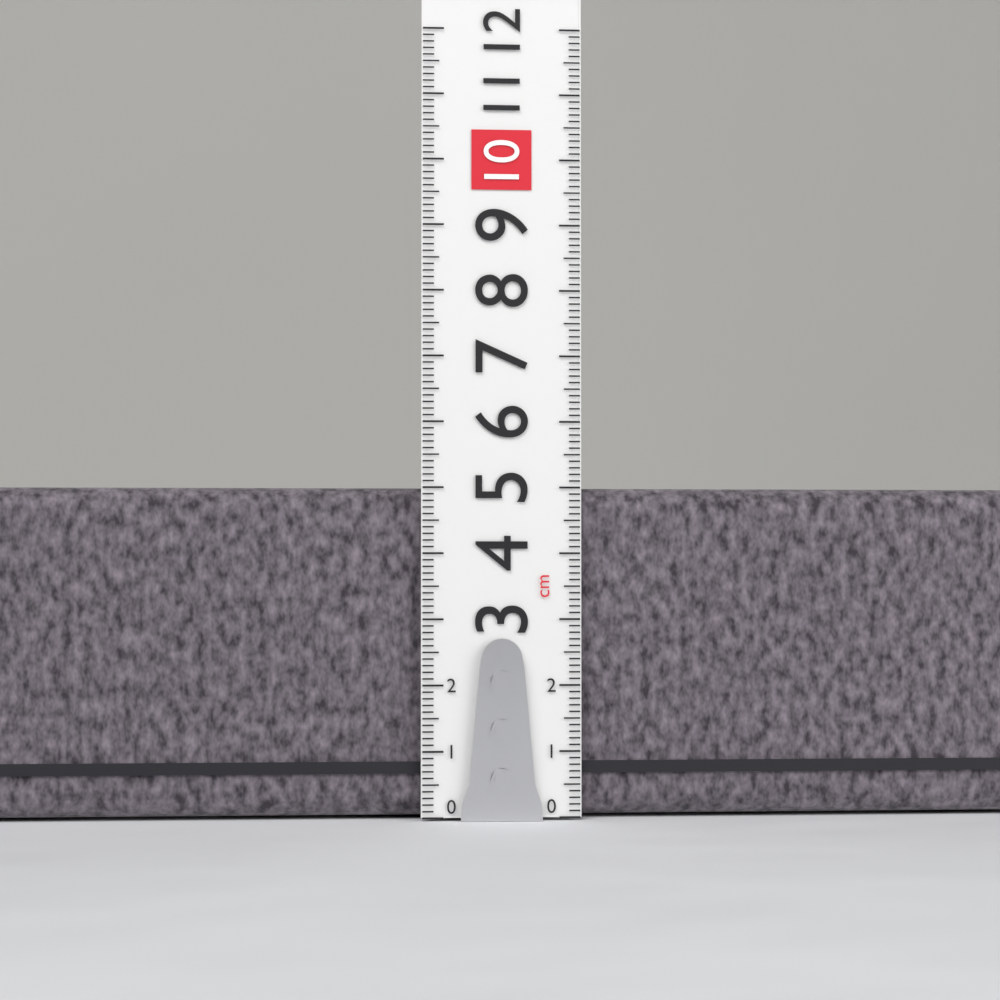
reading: 5.0 cm
